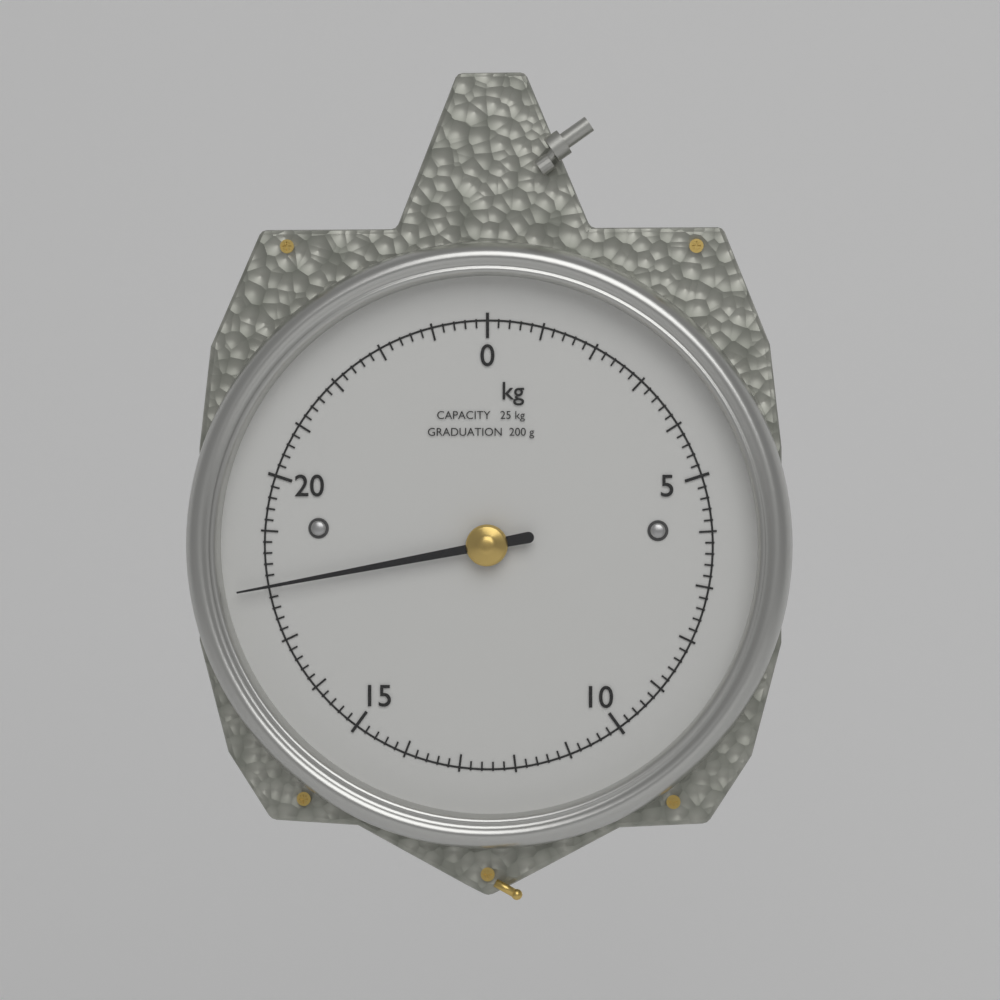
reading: 18.0 kg
